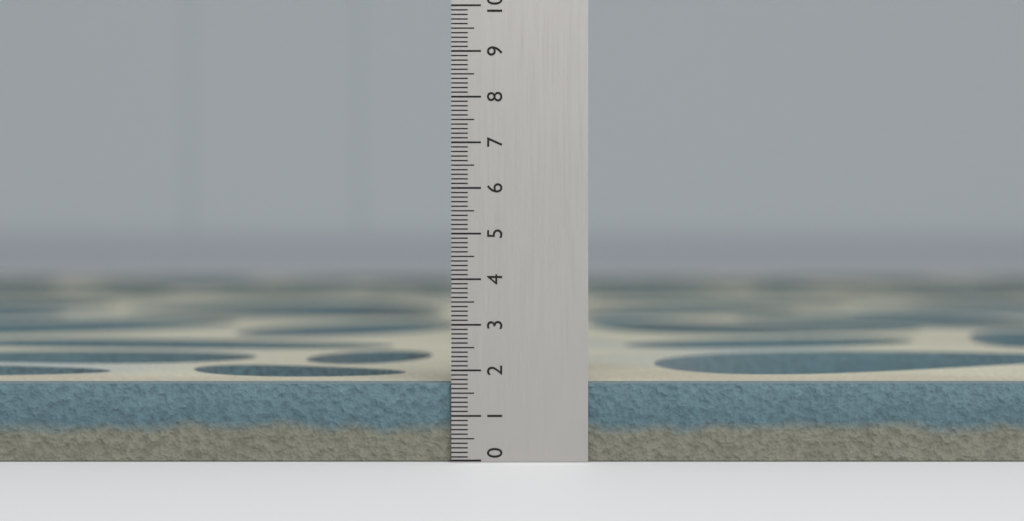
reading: 1.7 (no unit)
